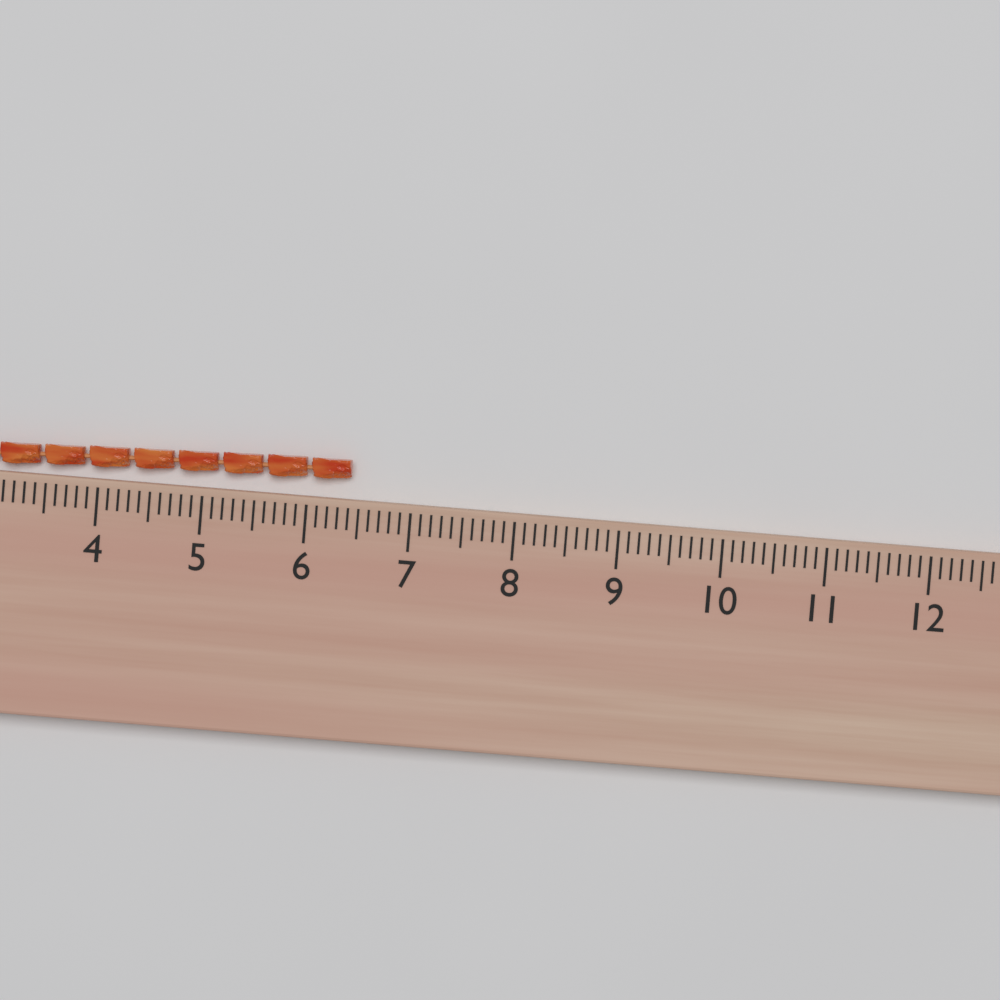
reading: 6.4 (no unit)
